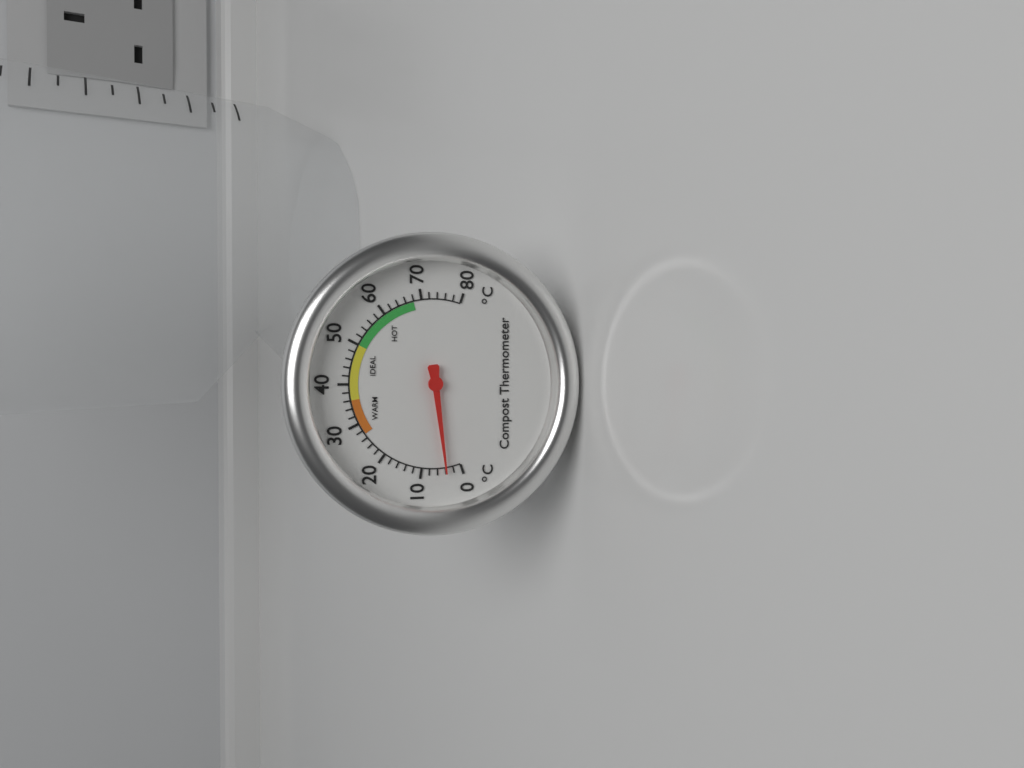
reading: 4 °C
